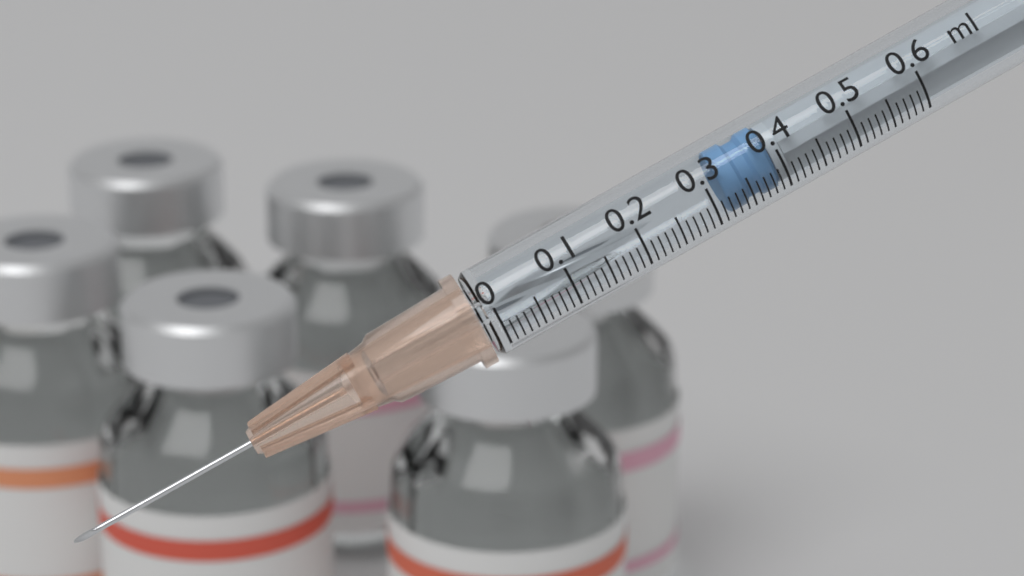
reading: 0.32 ml
